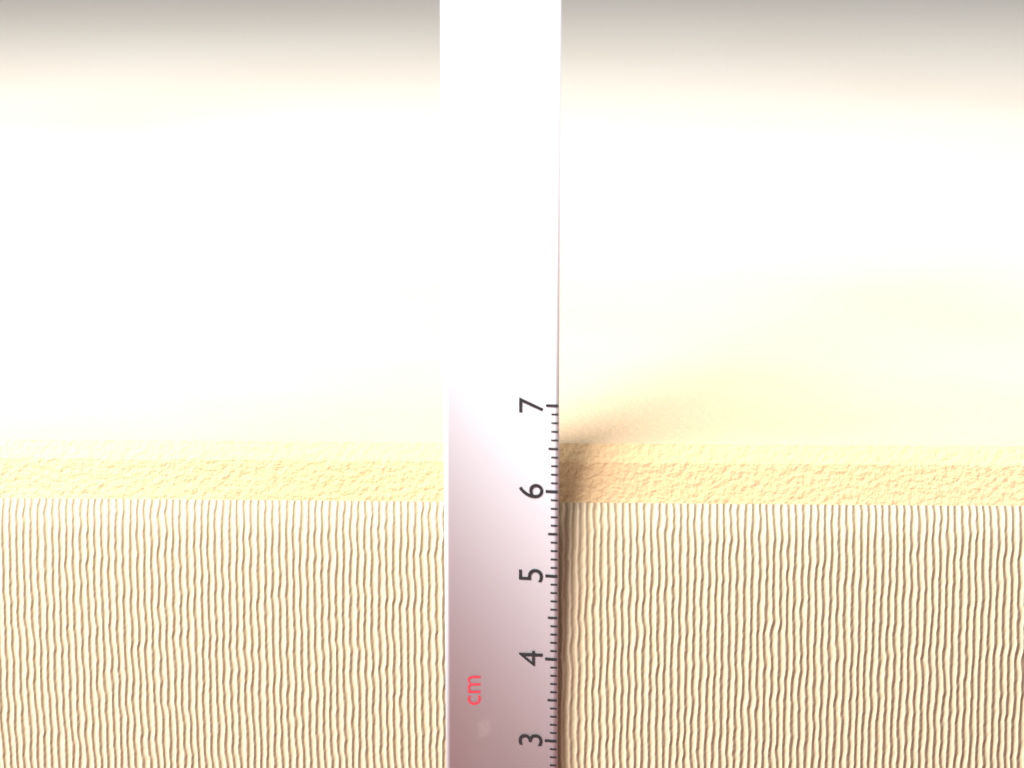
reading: 6.4 cm
